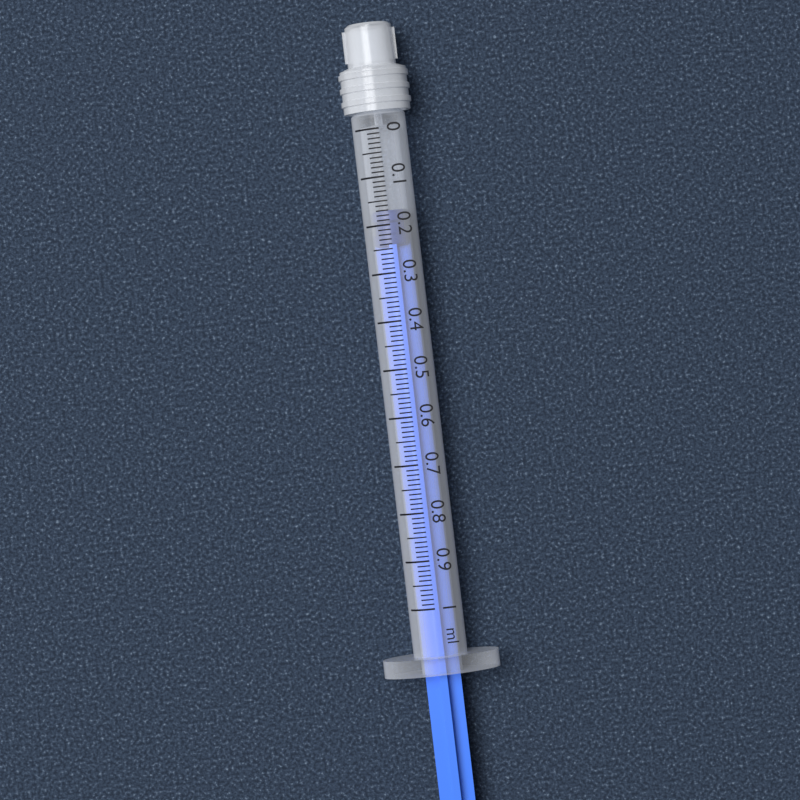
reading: 0.17 ml
